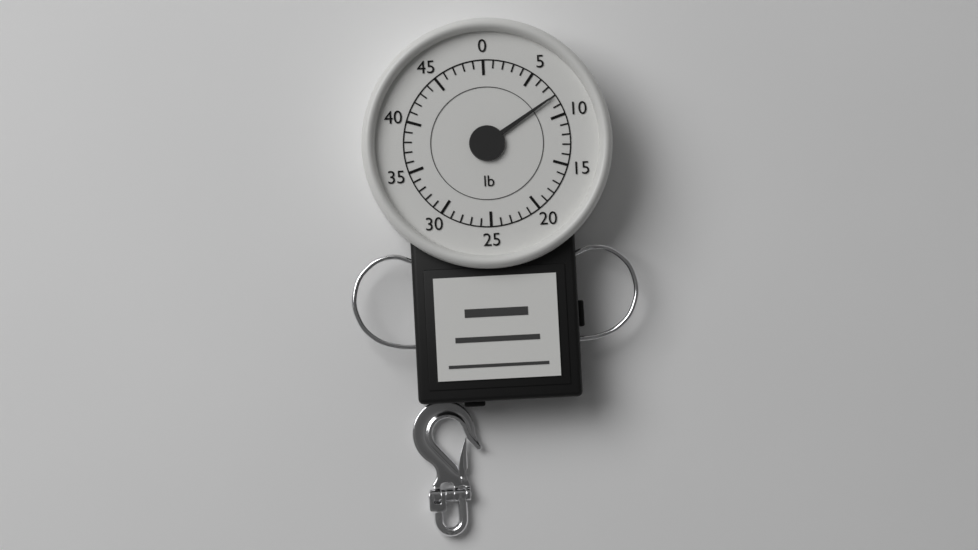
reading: 8 lb
